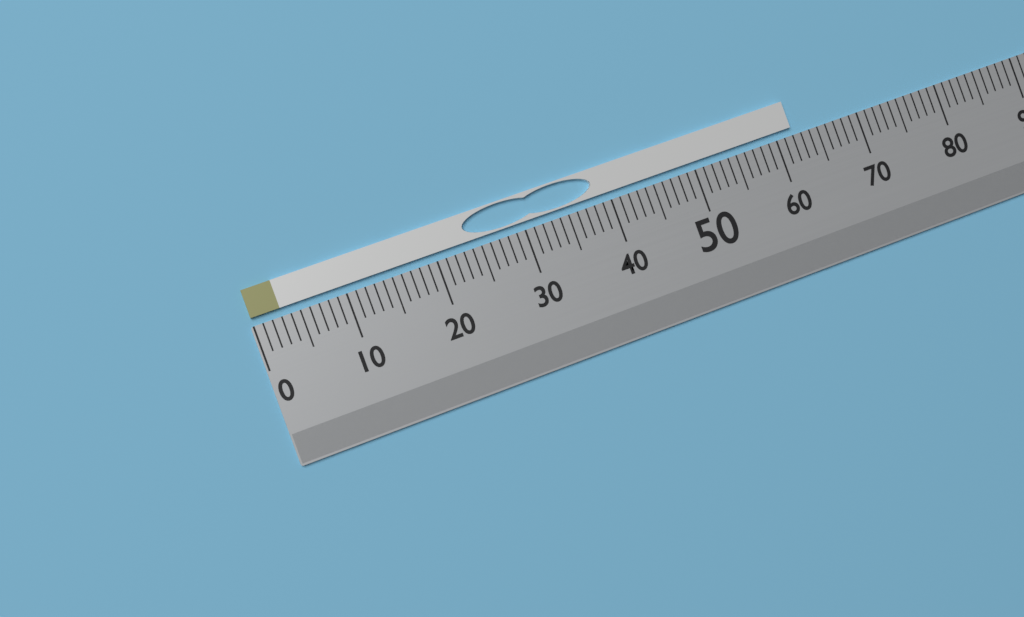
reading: 62 (no unit)
